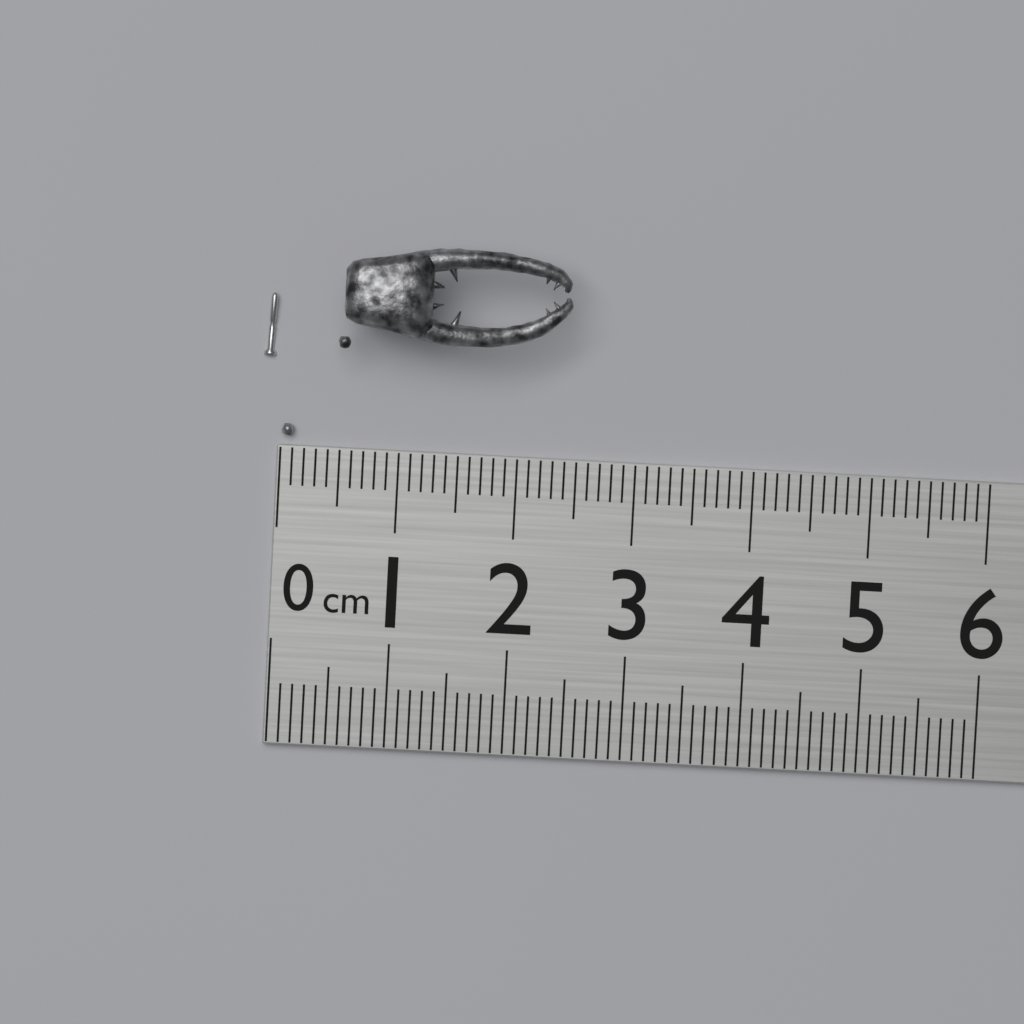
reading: 2.4 cm
